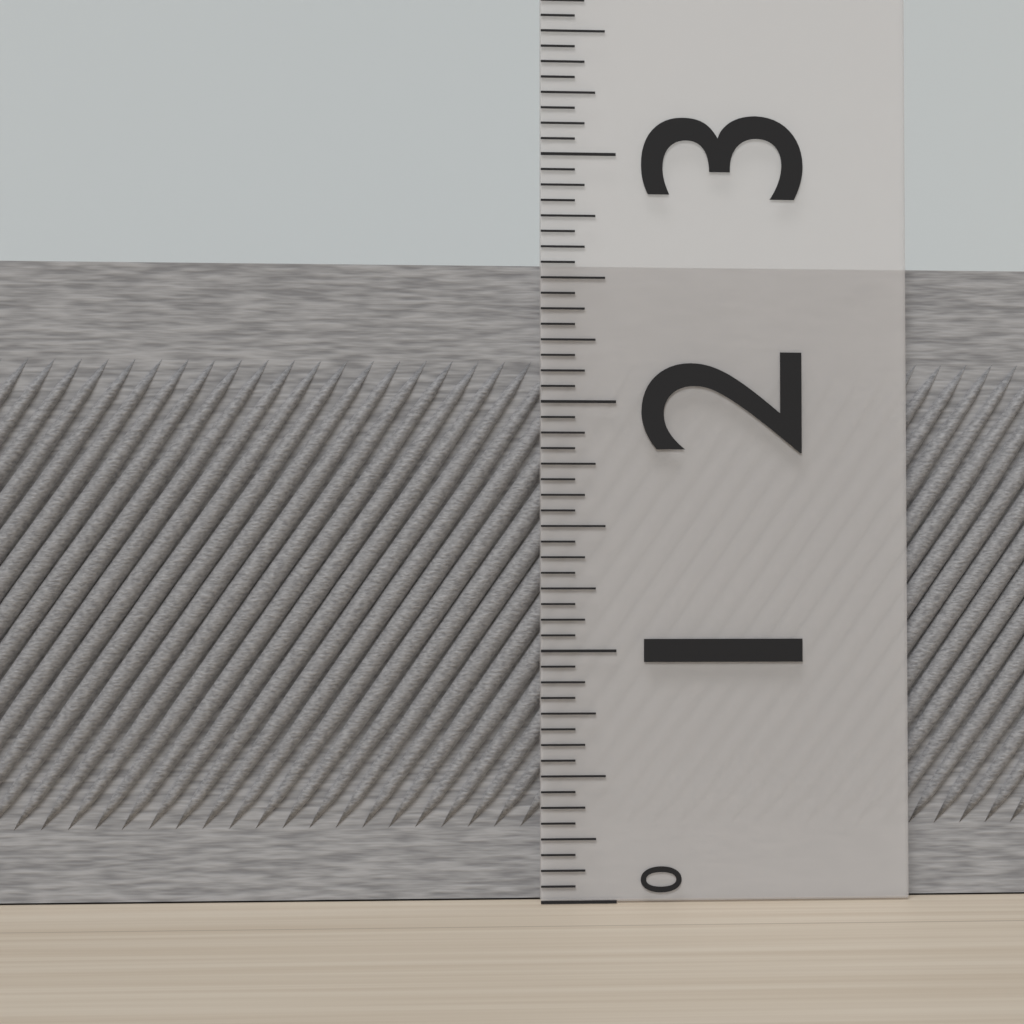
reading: 2.5625 (no unit)
